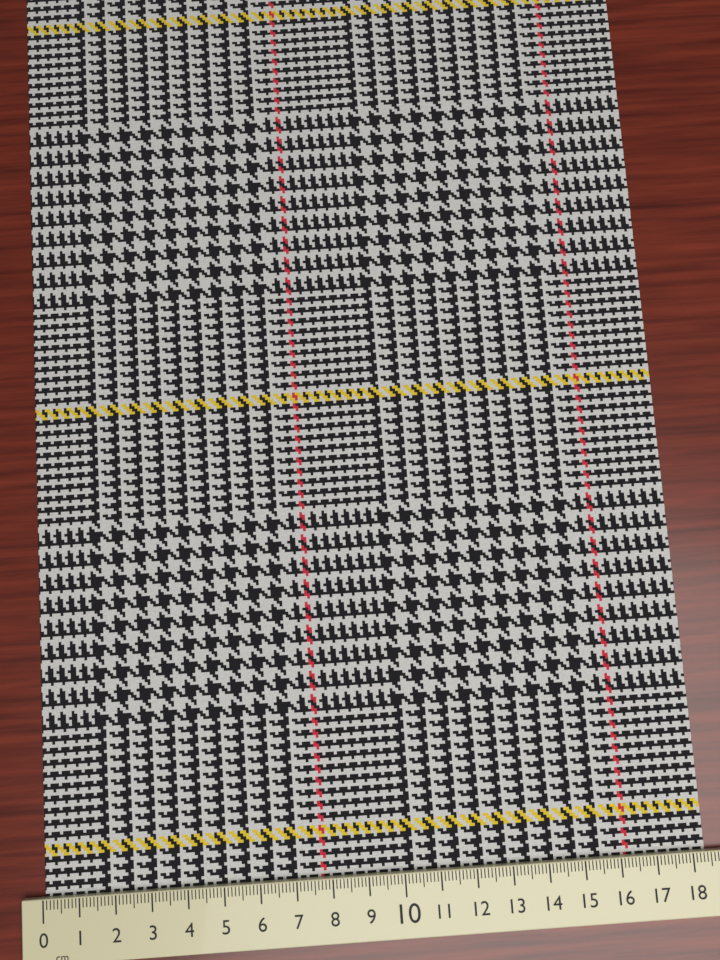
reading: 18.4 cm
